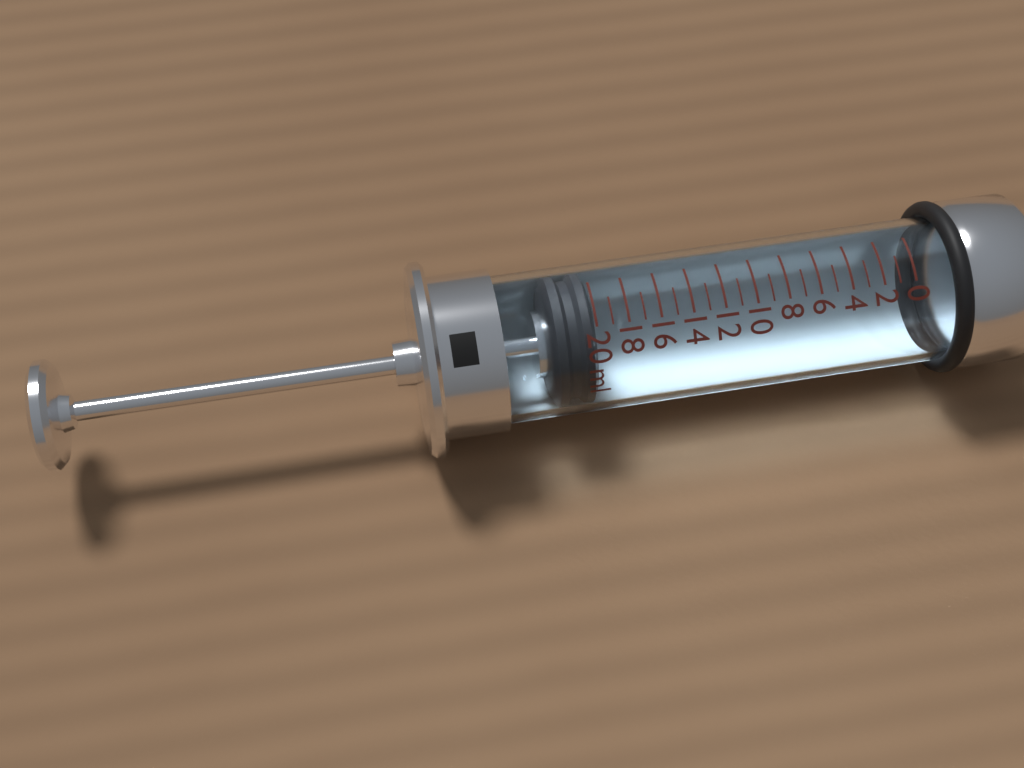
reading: 20 ml
